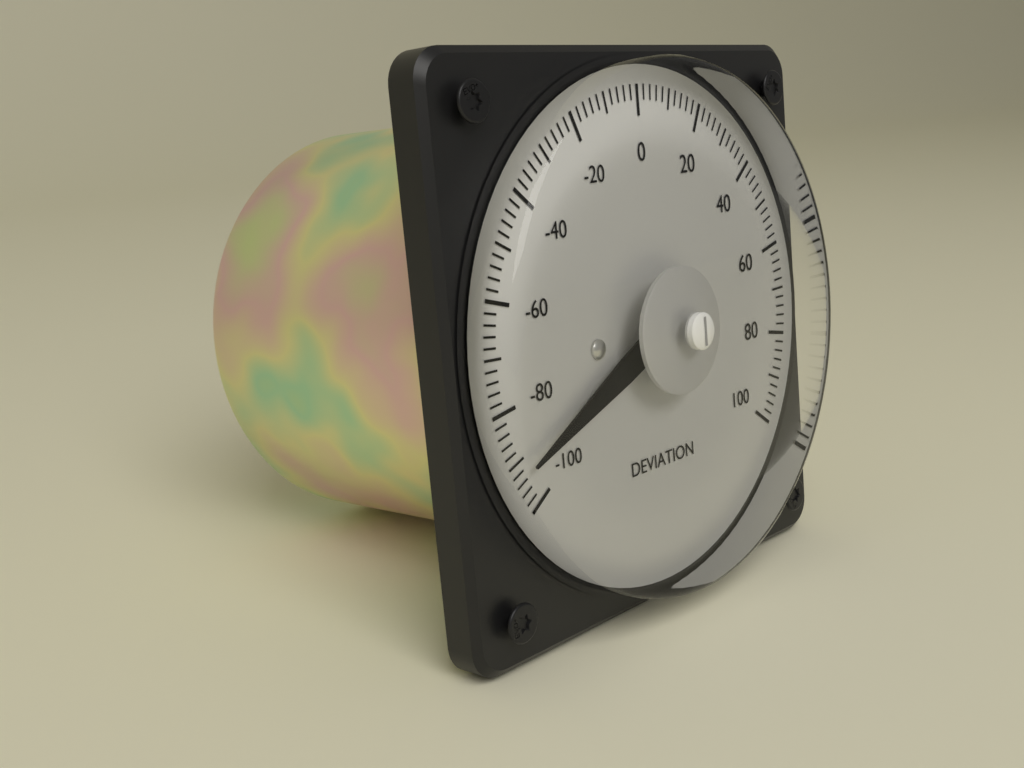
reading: -92 (no unit)
